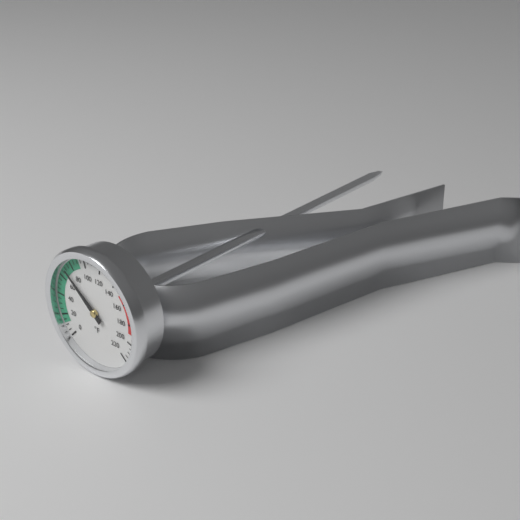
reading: 70 °F
